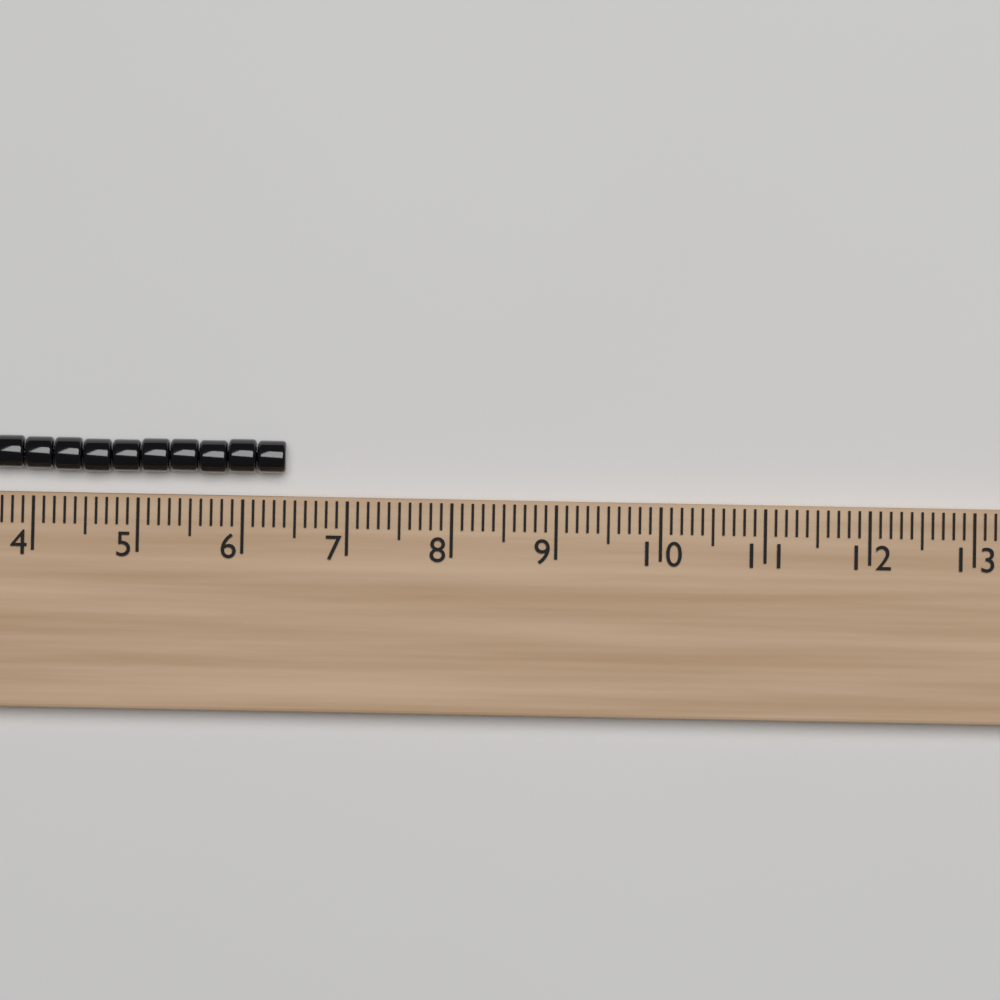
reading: 6.4 (no unit)
